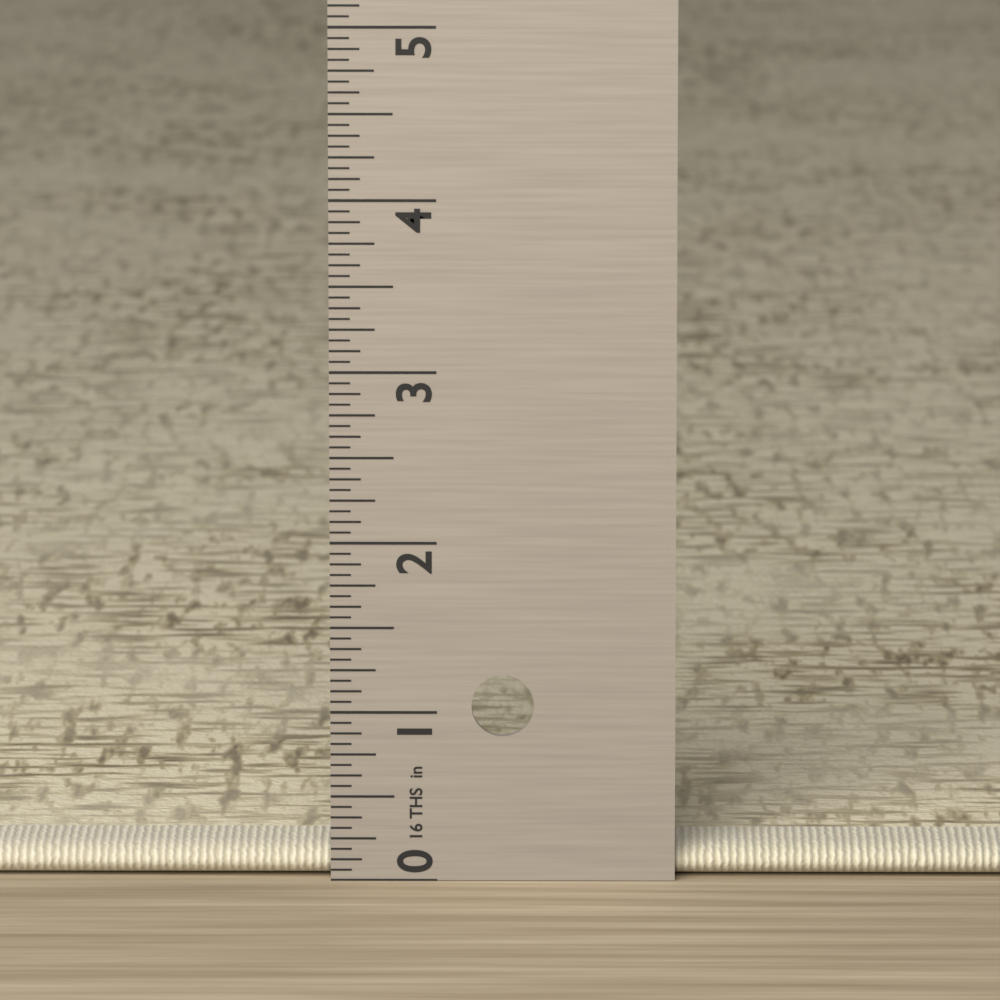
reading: 0.1875 in
